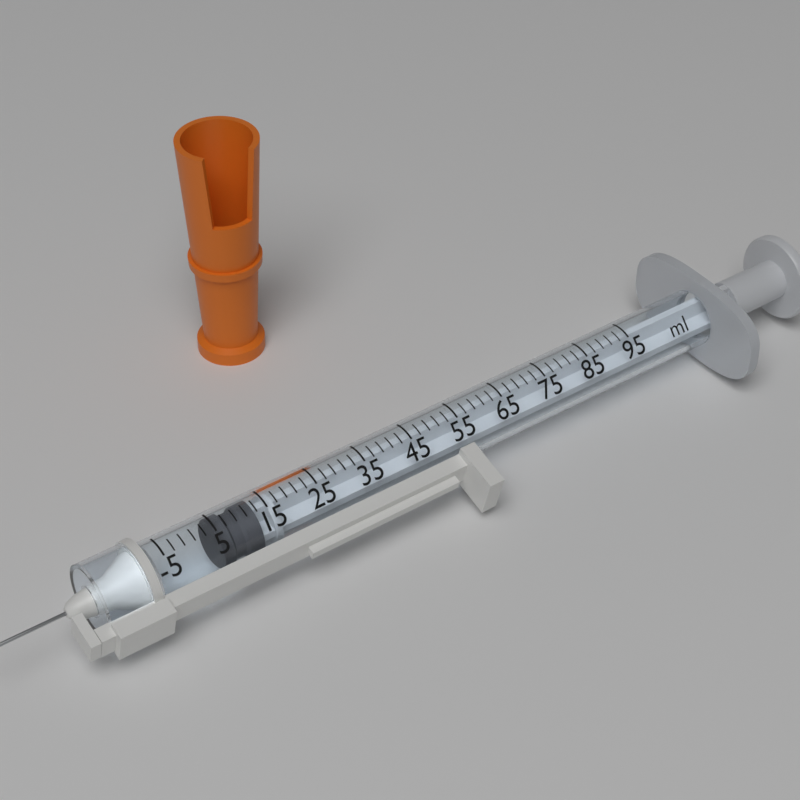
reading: 5 ml
